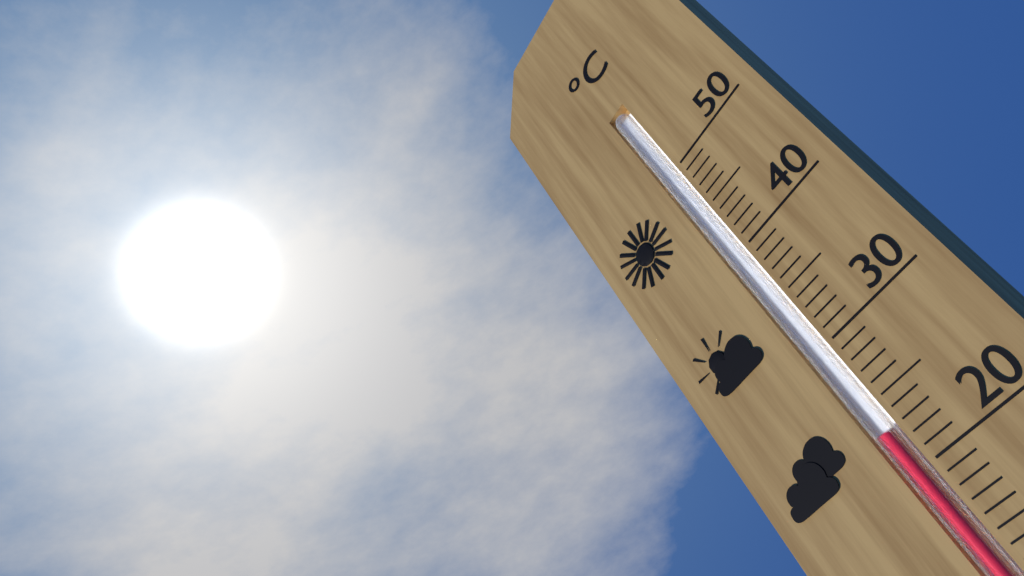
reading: 23 °C
